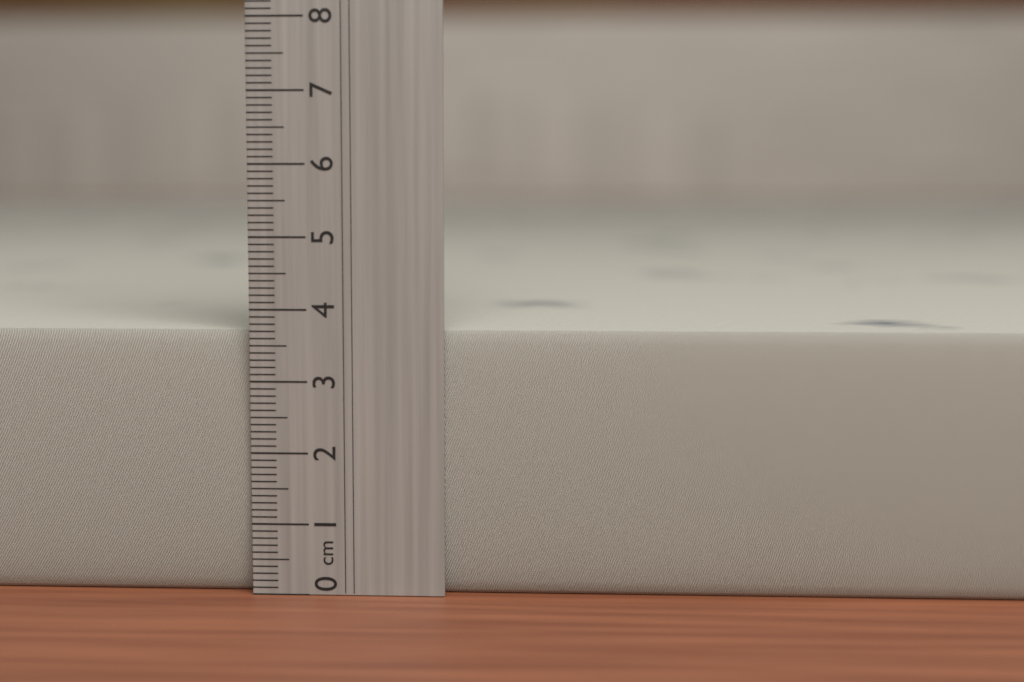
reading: 3.7 cm
